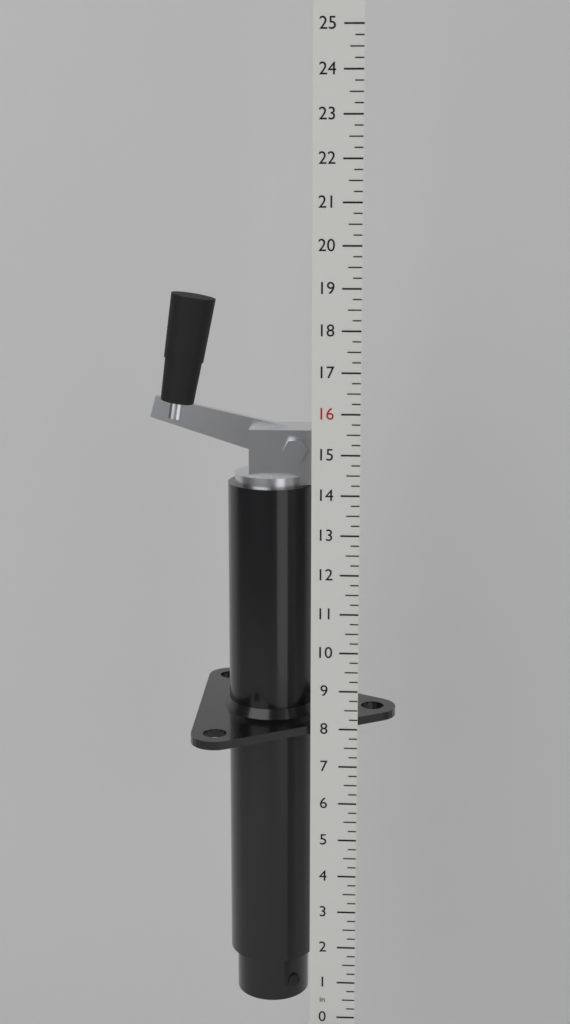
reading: 18.75 in
